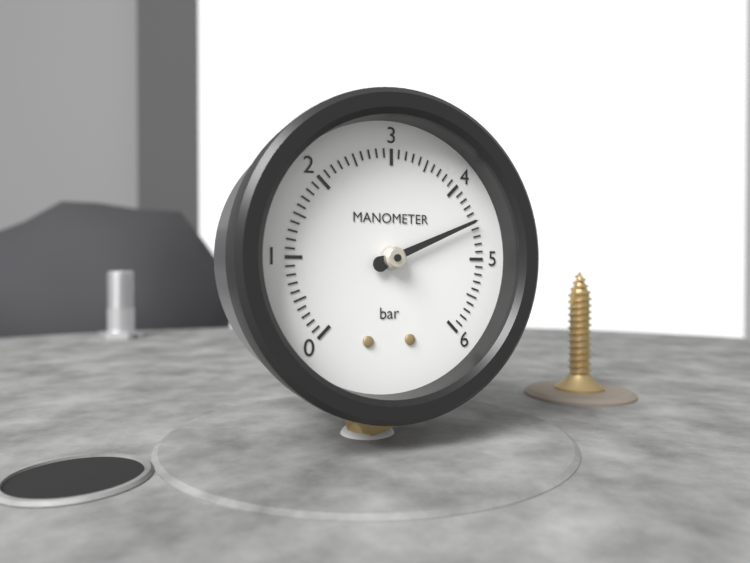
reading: 4.5 bar
